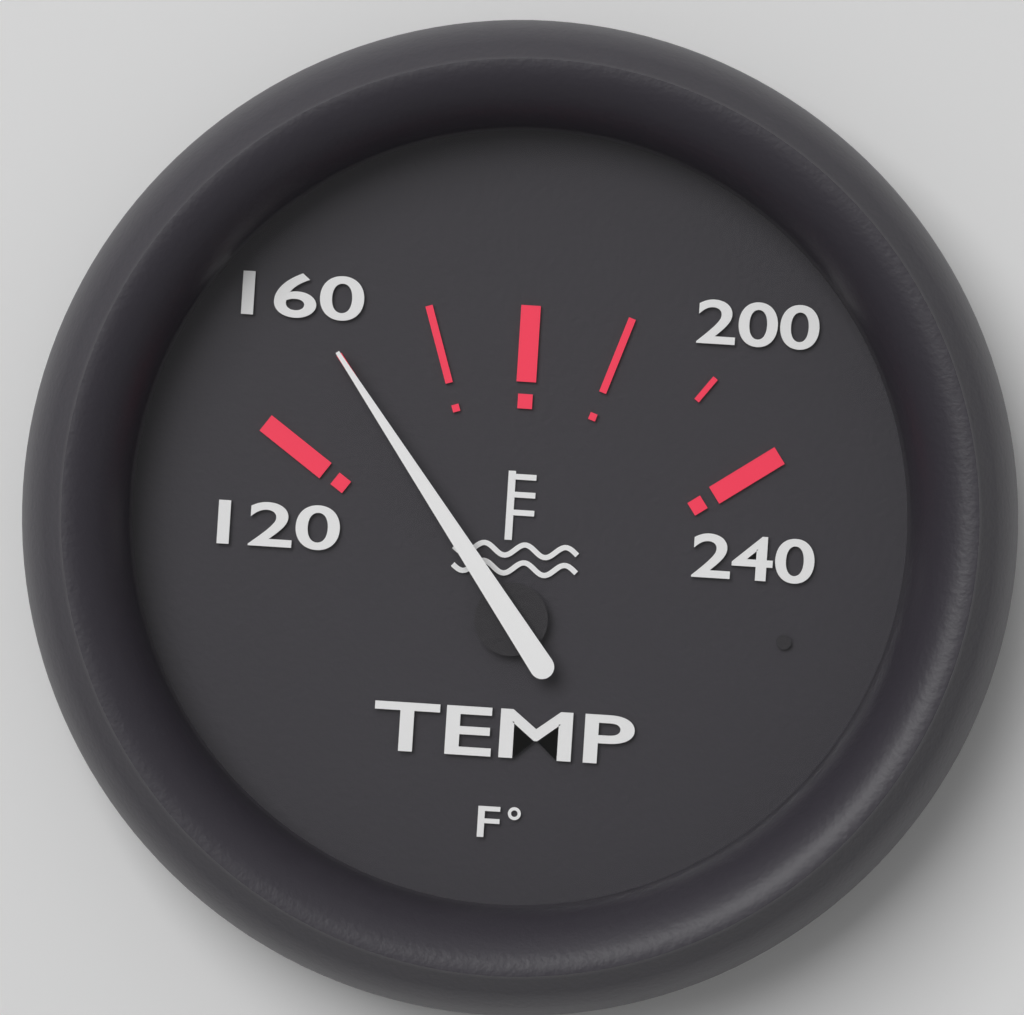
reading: 140 °F
